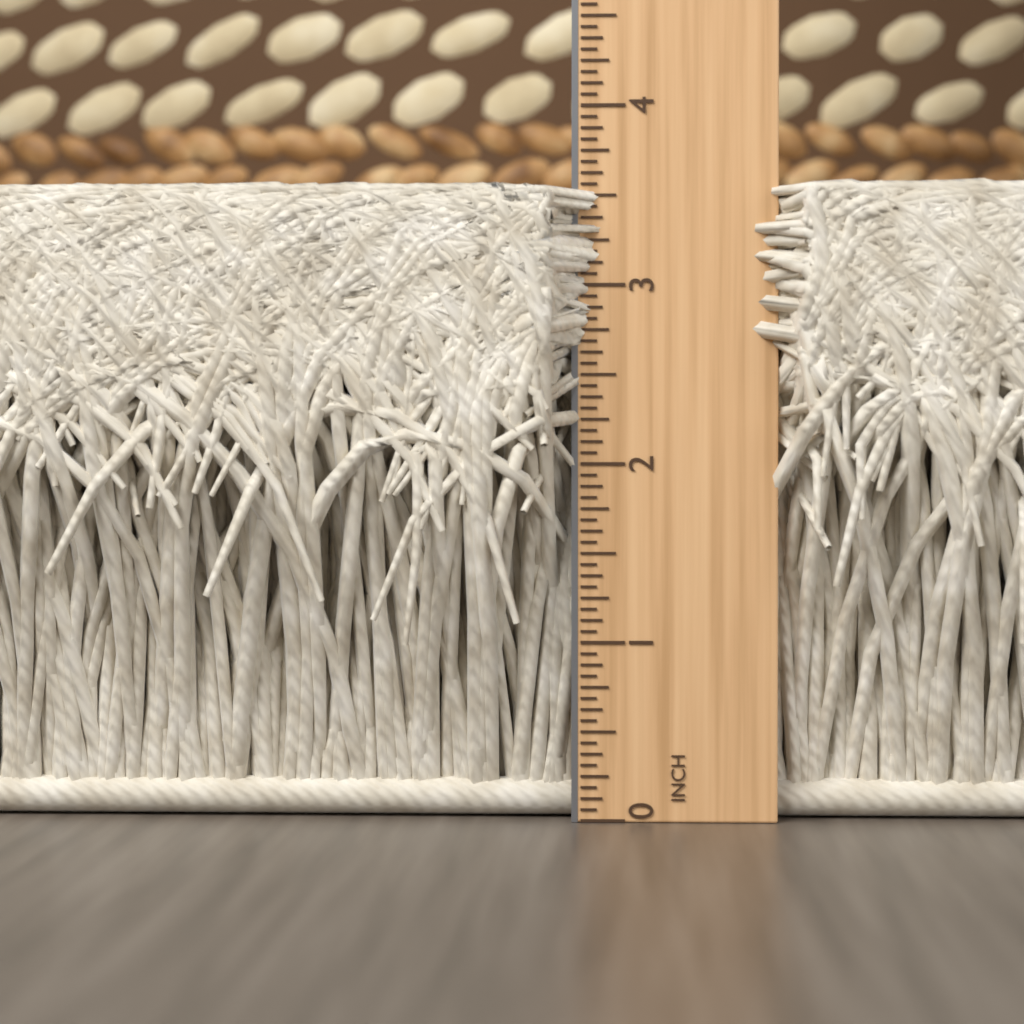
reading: 3.5625 in
